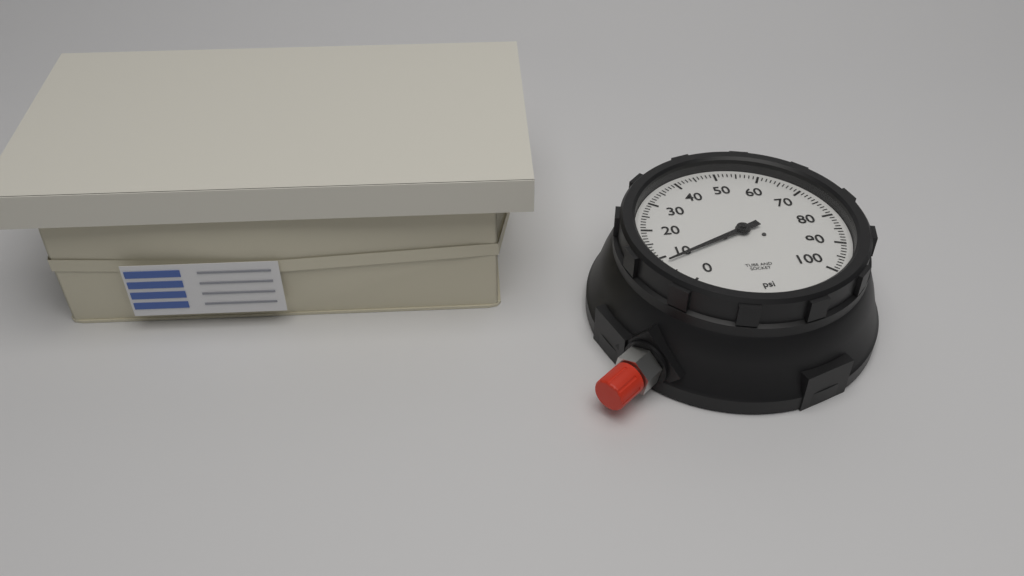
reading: 8 psi
